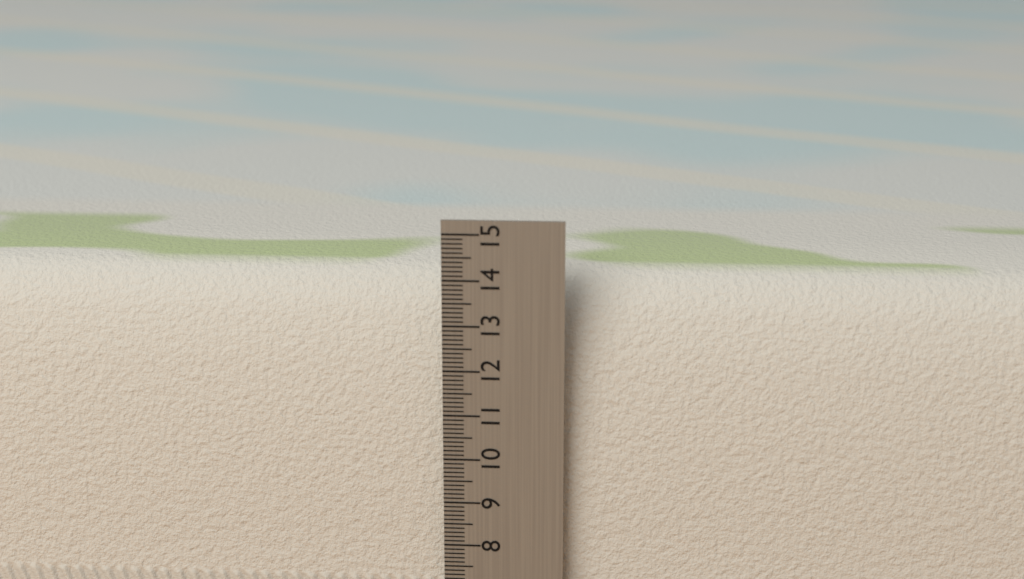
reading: 14.0 cm
